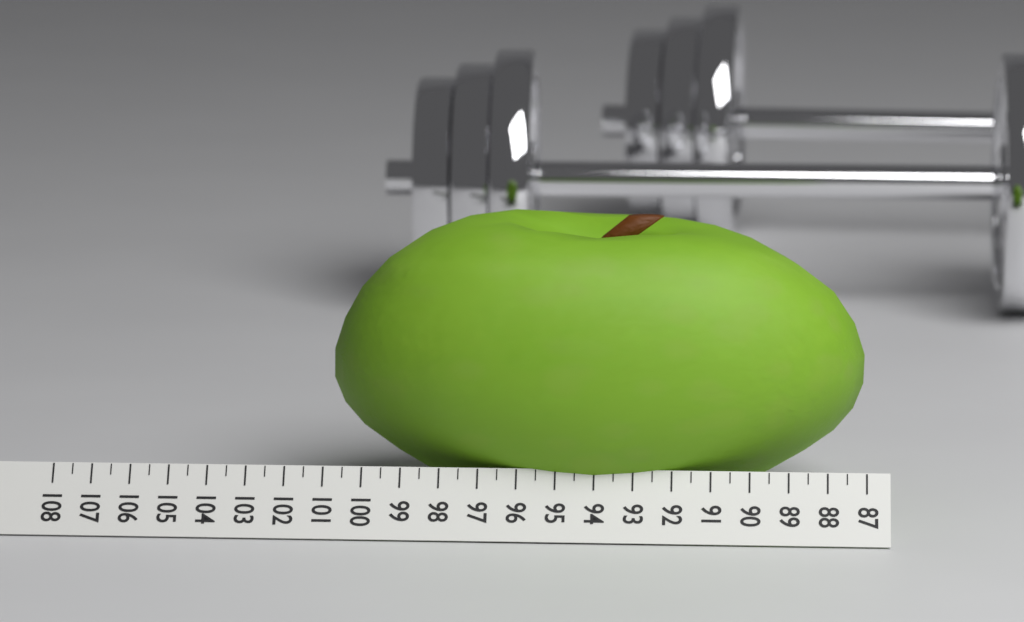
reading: 101.0 (no unit)
